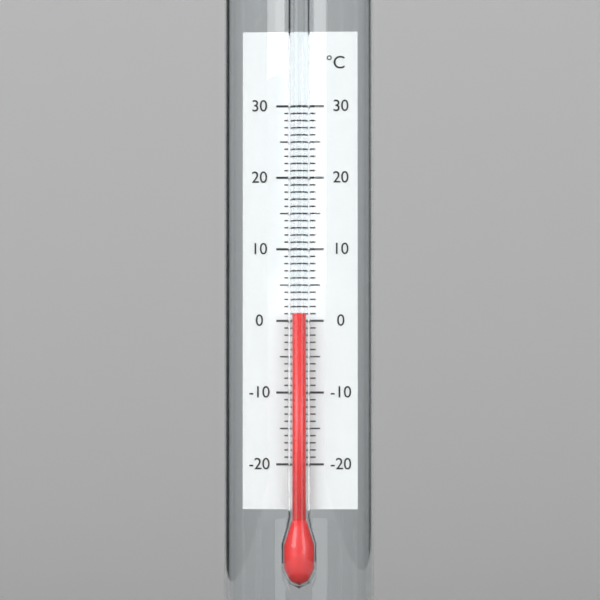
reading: 1 °C
